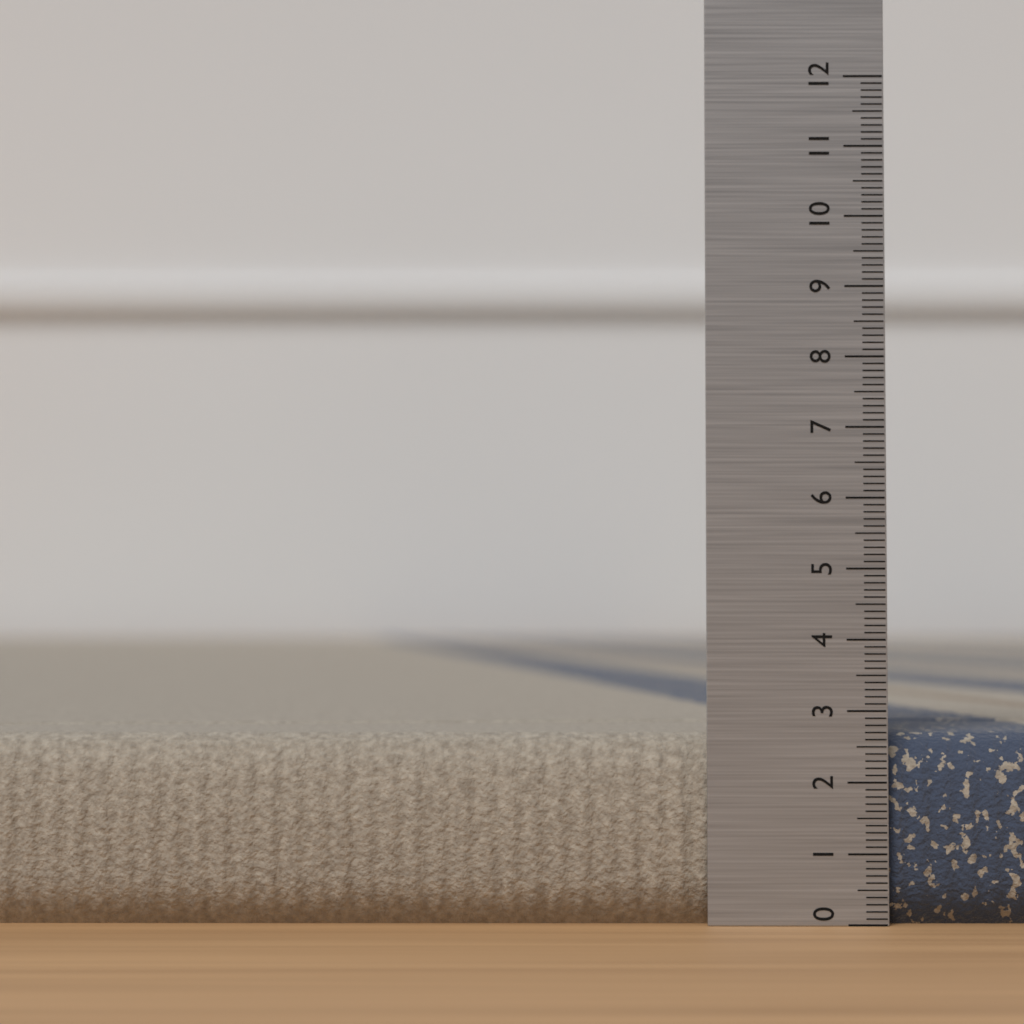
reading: 2.7 (no unit)
